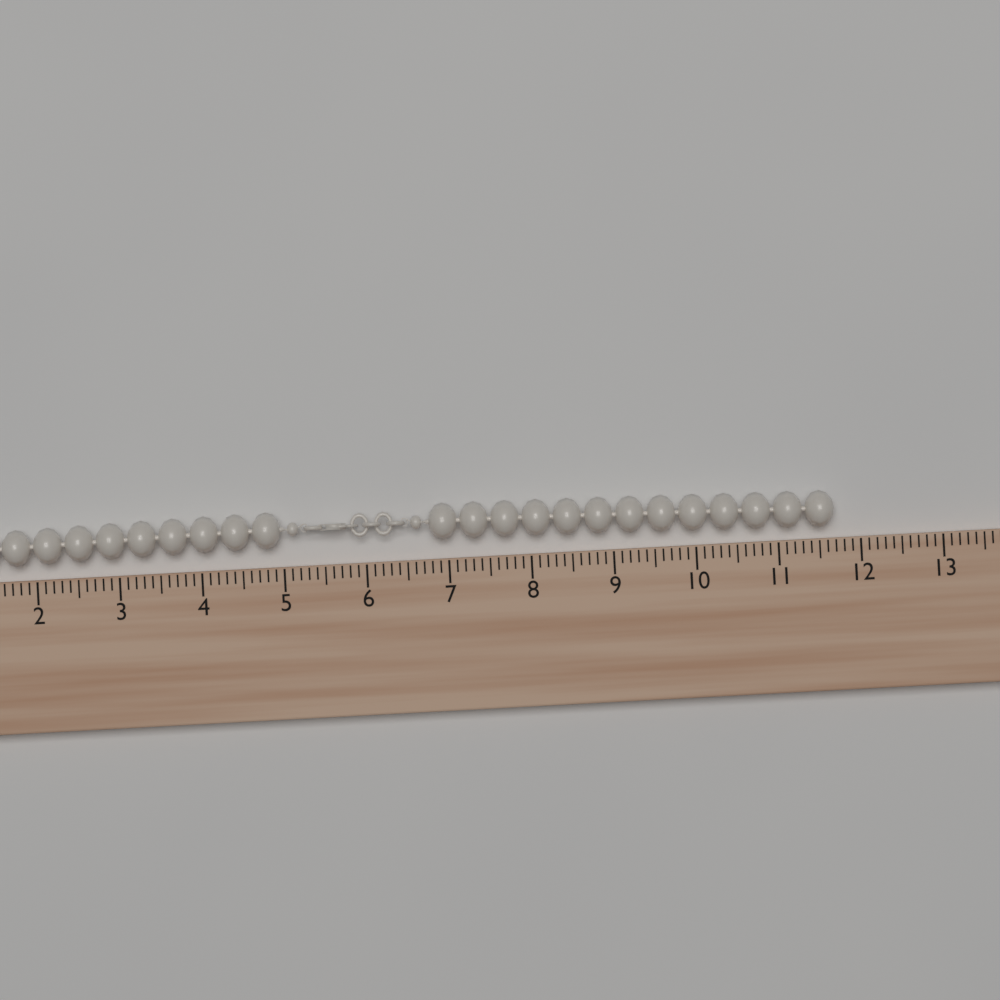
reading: 11.7 (no unit)
